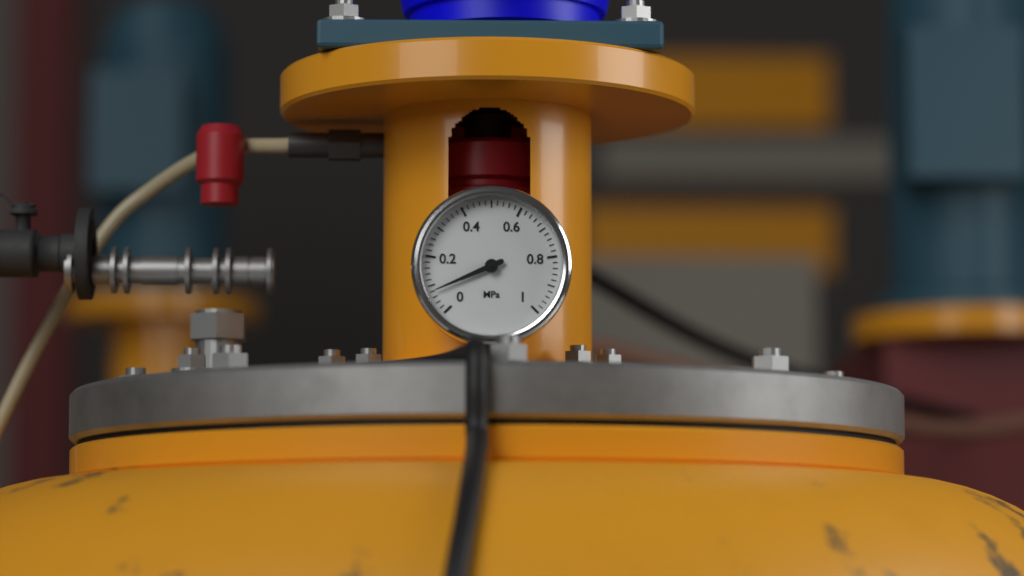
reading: 0.08 MPa
